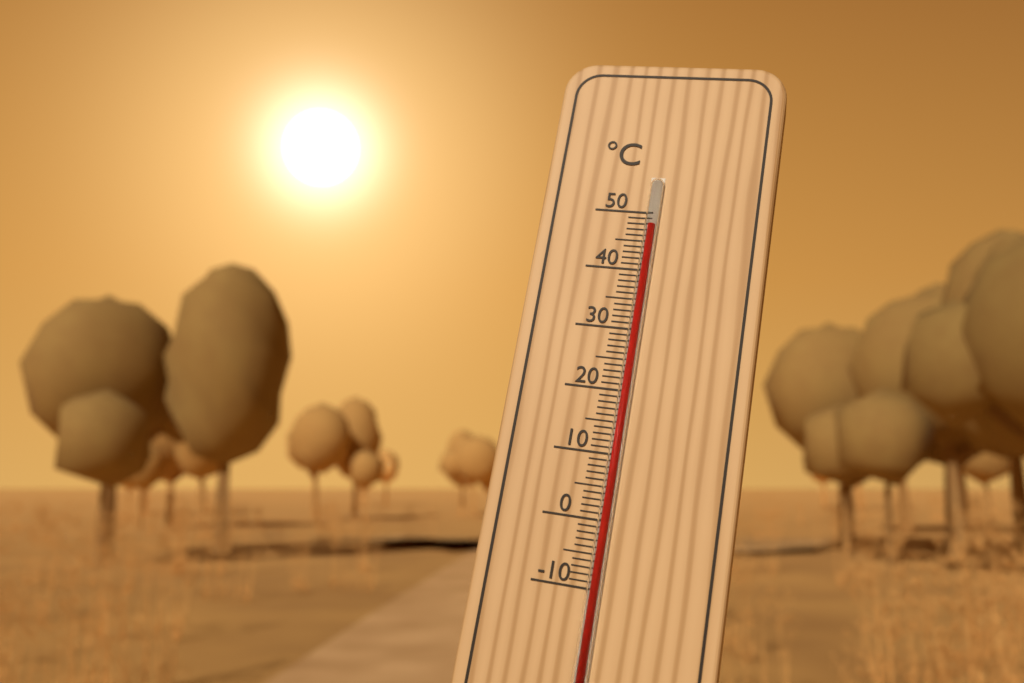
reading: 48 °C
